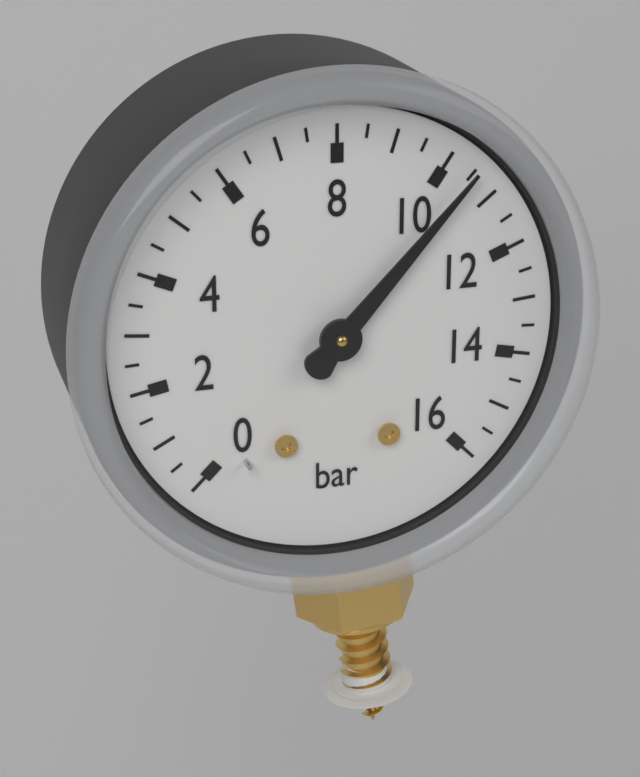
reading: 10.5 bar
